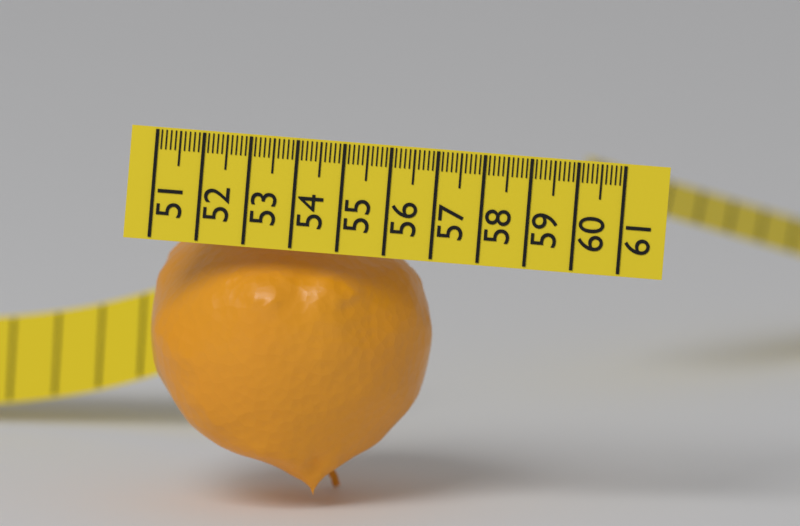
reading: 57.0 (no unit)
